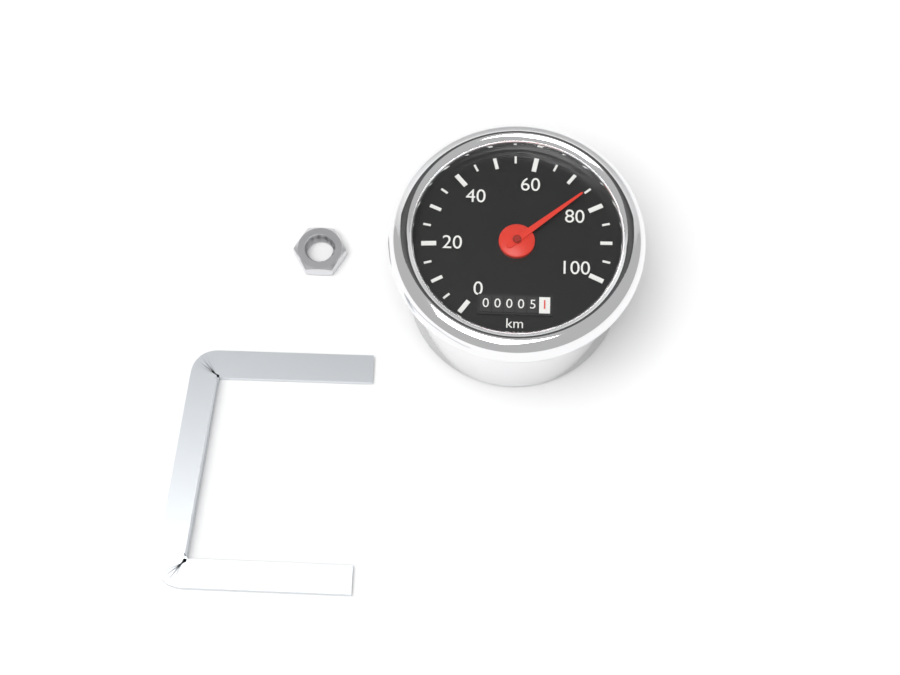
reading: 75 km/h
